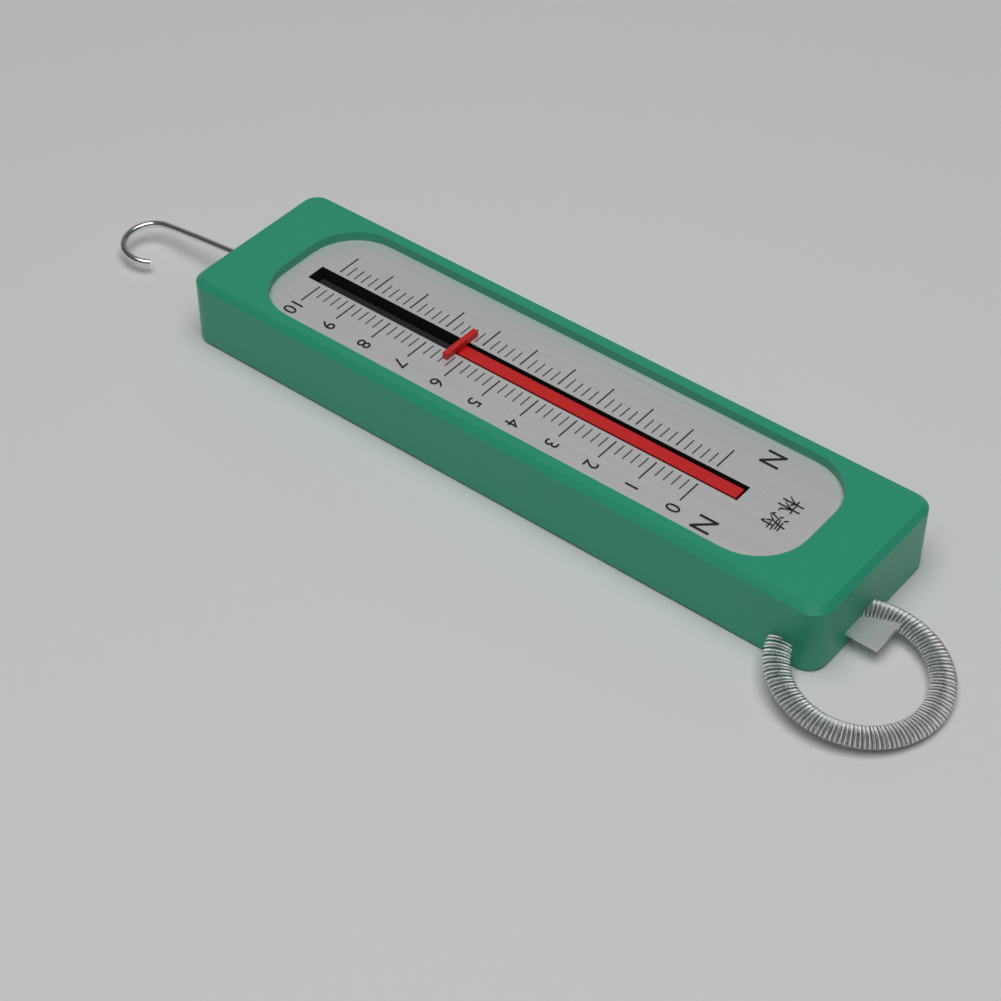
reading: 6.4 N
